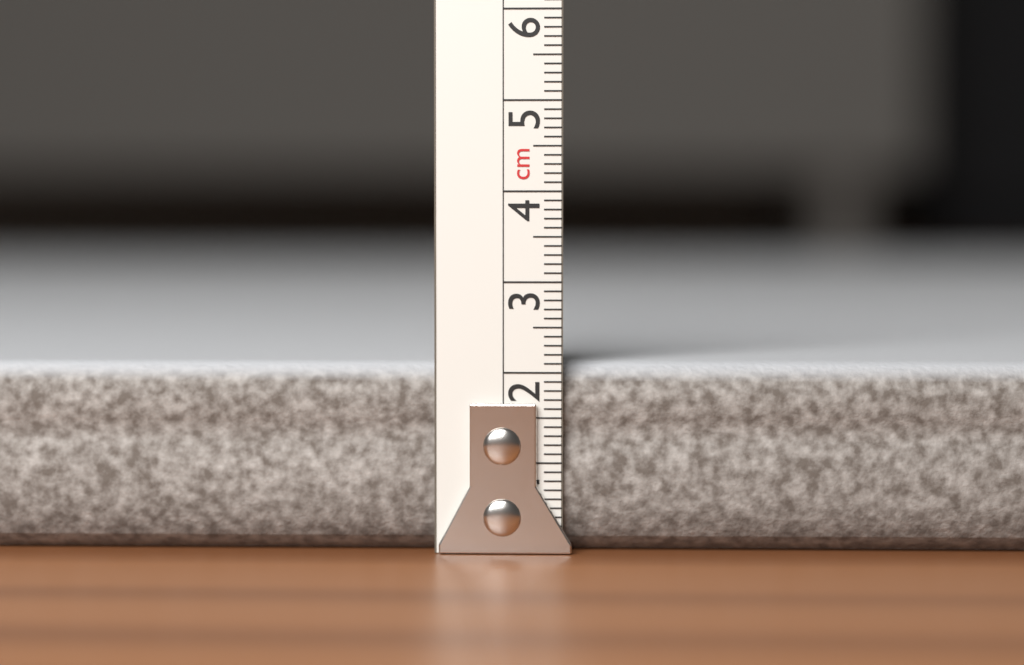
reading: 2.1 cm
